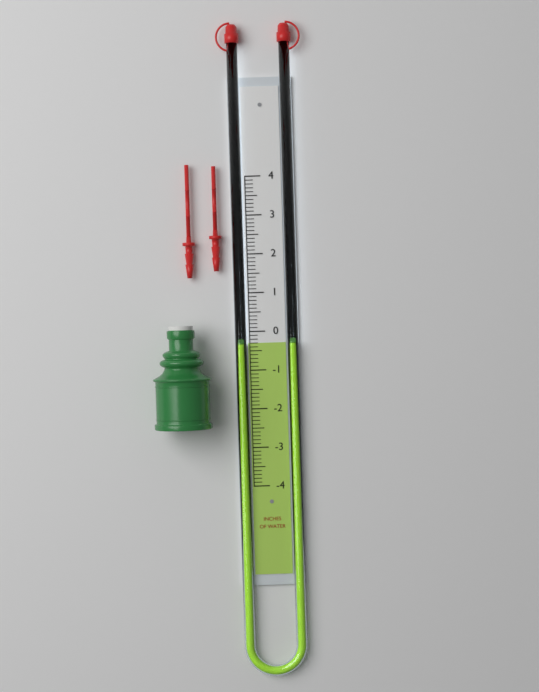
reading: -0.3 in
